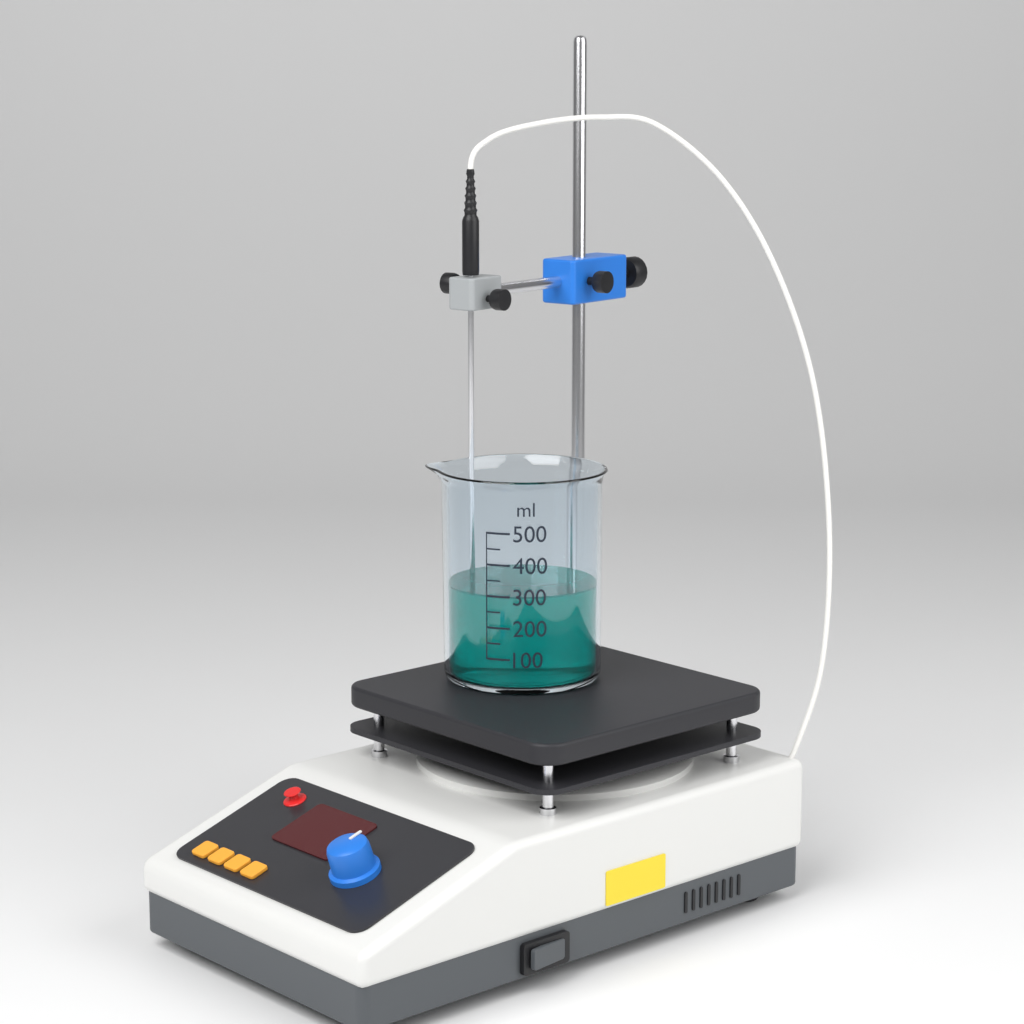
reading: 300 ml
